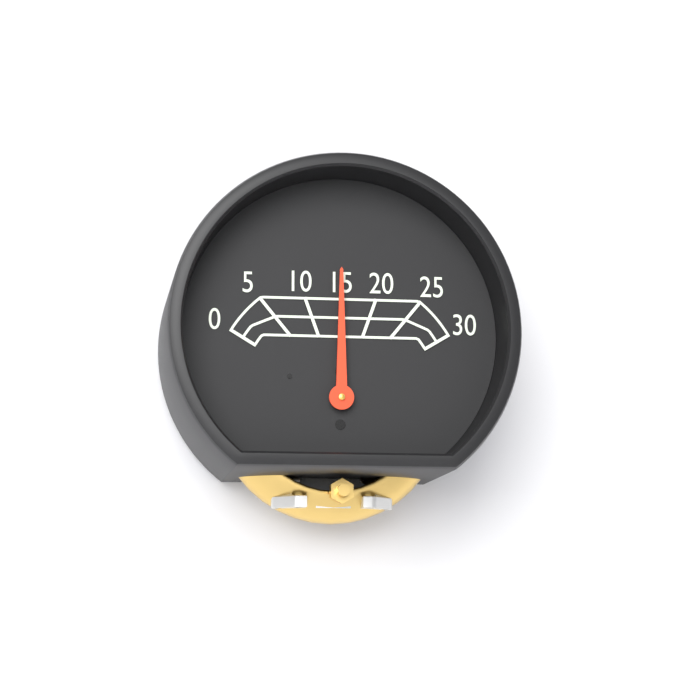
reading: 15 (no unit)
